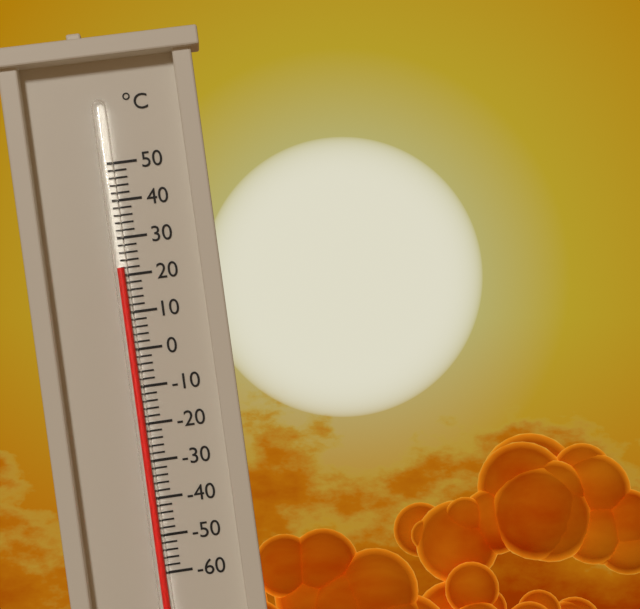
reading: 22 °C
